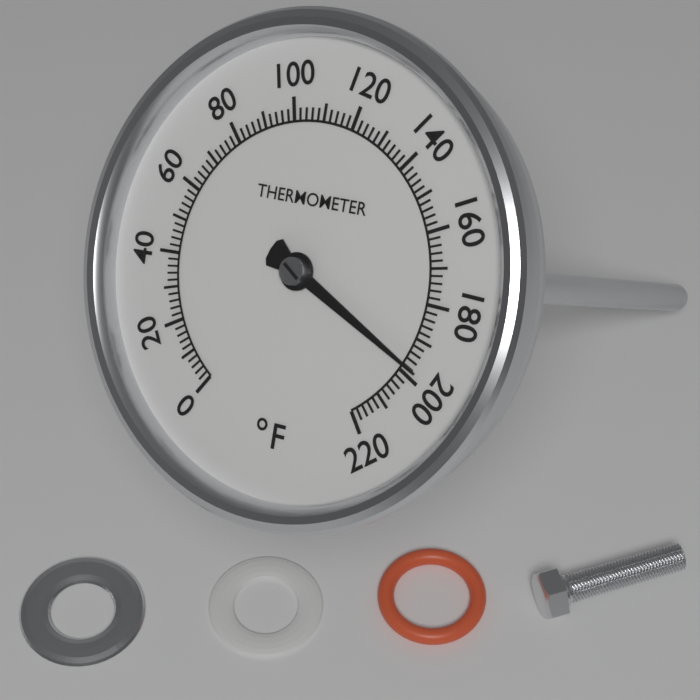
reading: 198 °F
